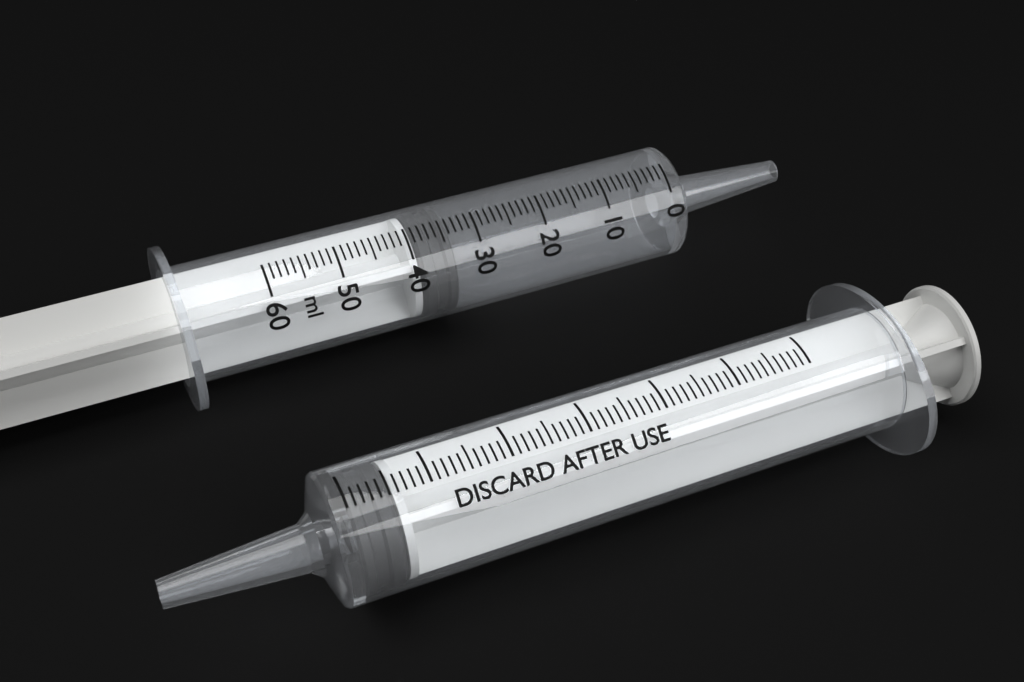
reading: 34 ml
